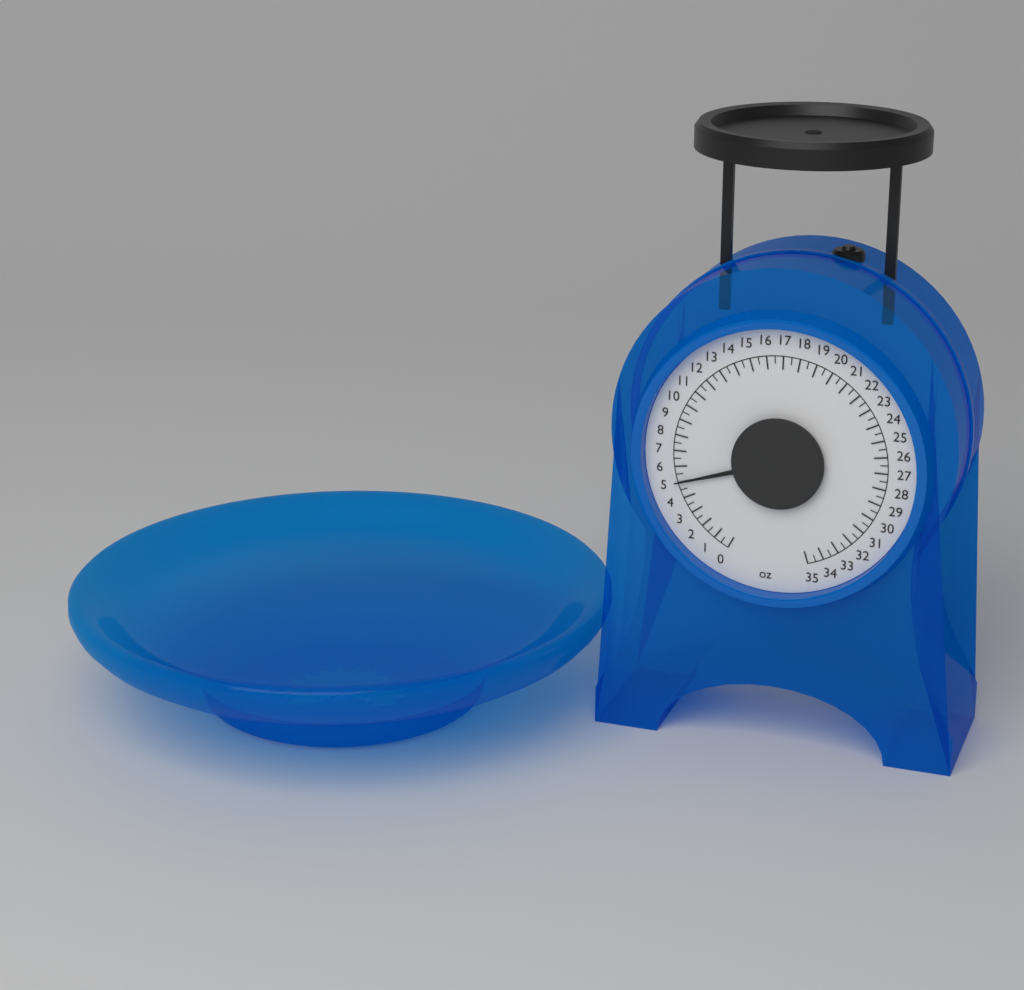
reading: 5.0 oz
